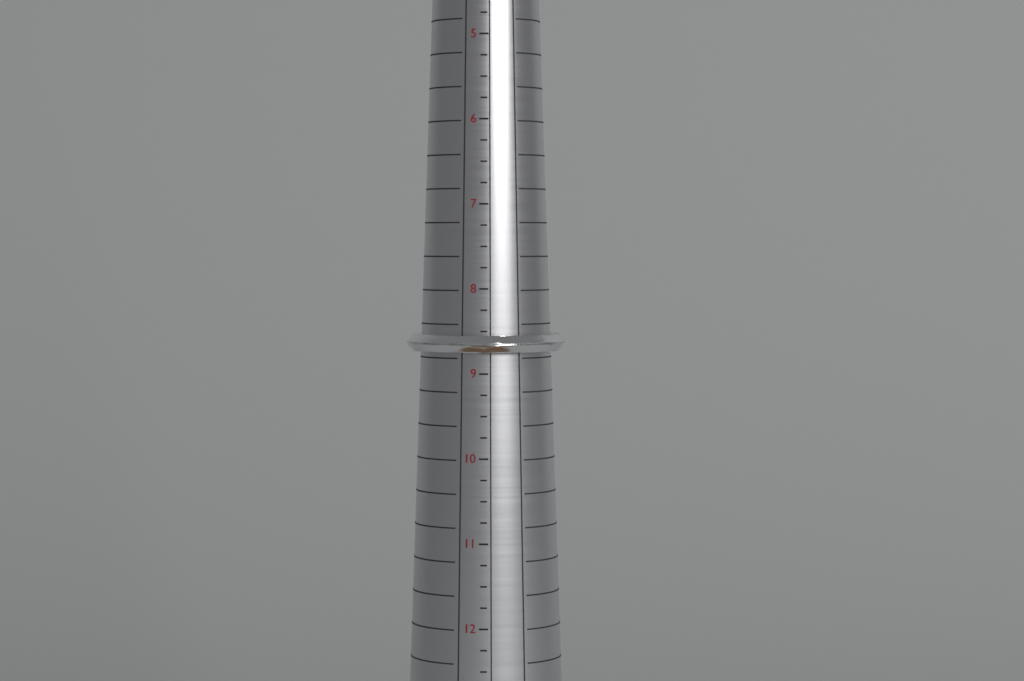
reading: 8.75 (no unit)
